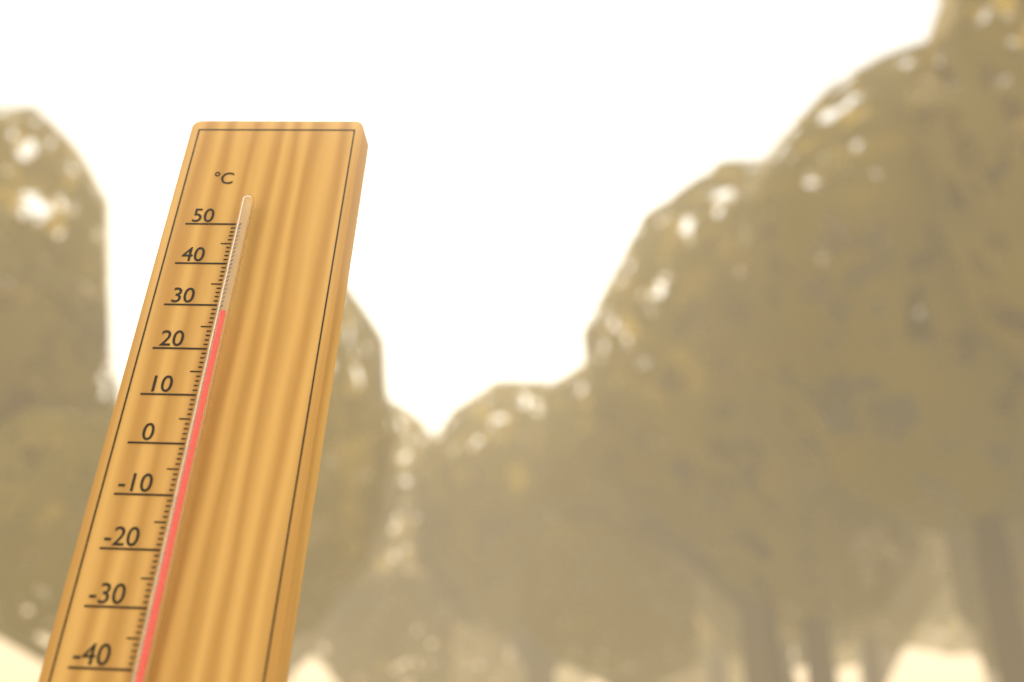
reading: 27 °C
